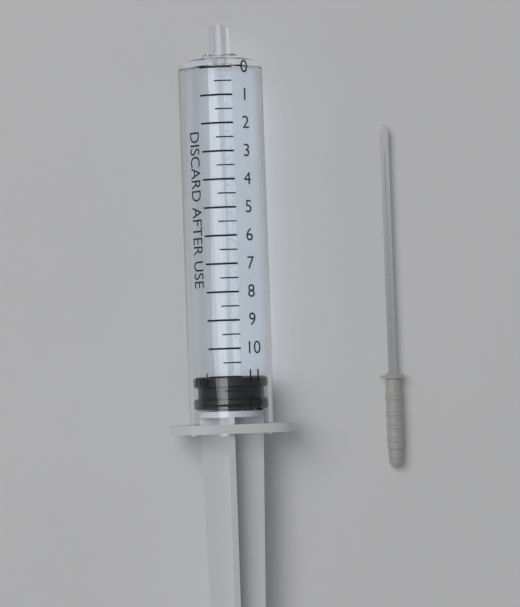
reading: 11.0 ml
